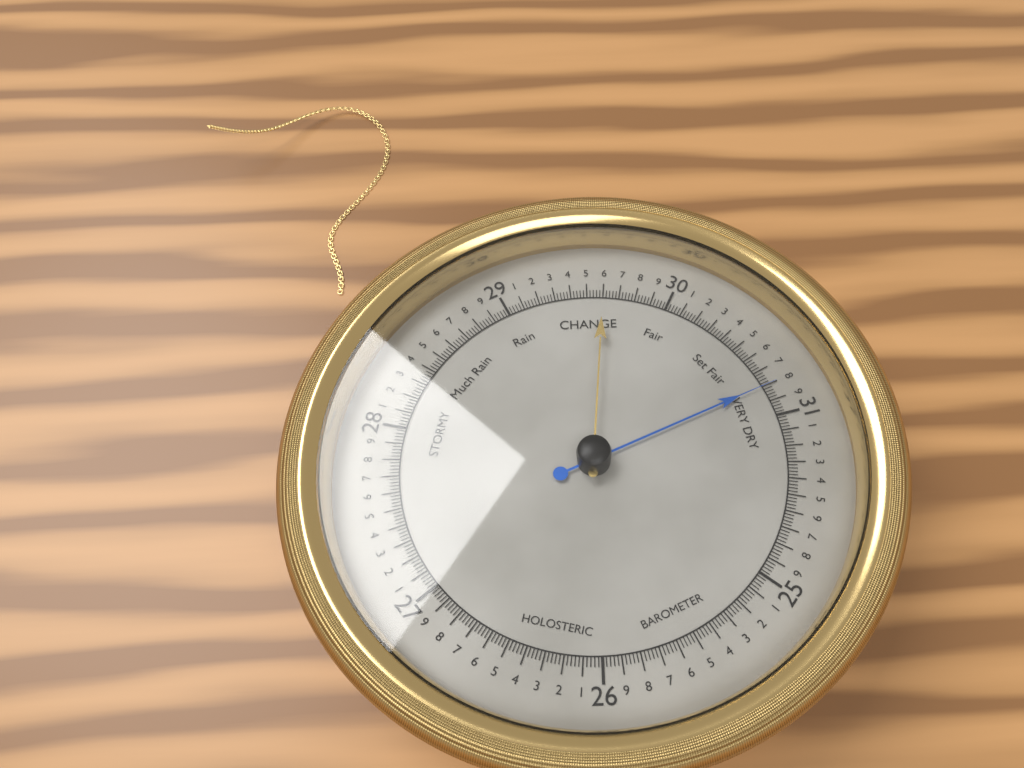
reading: 30.80 (no unit)
